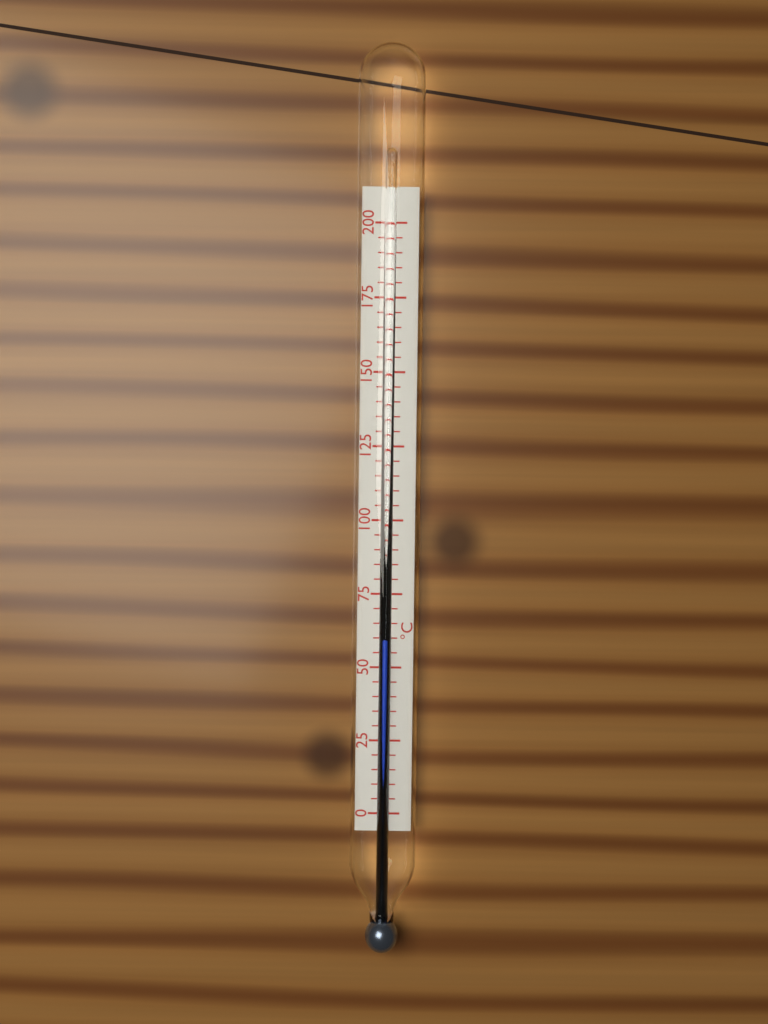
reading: 60 °C
